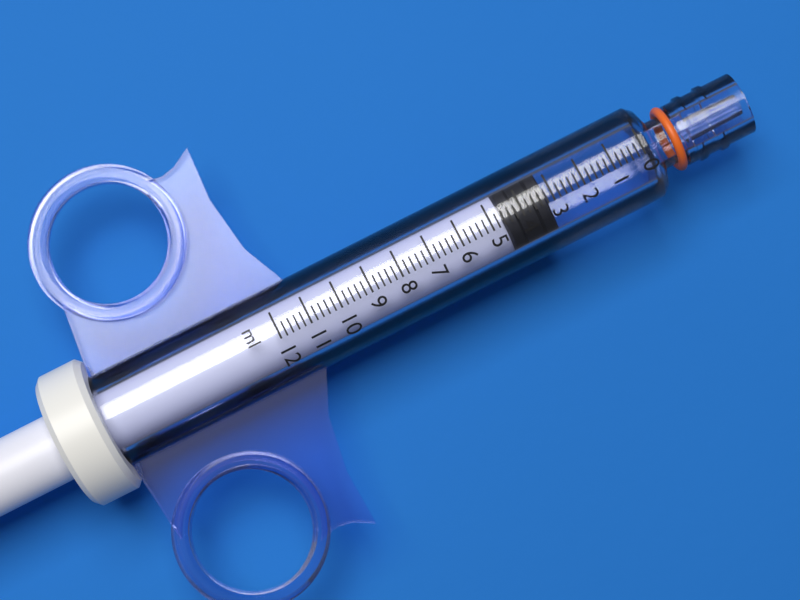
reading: 3.2 ml
